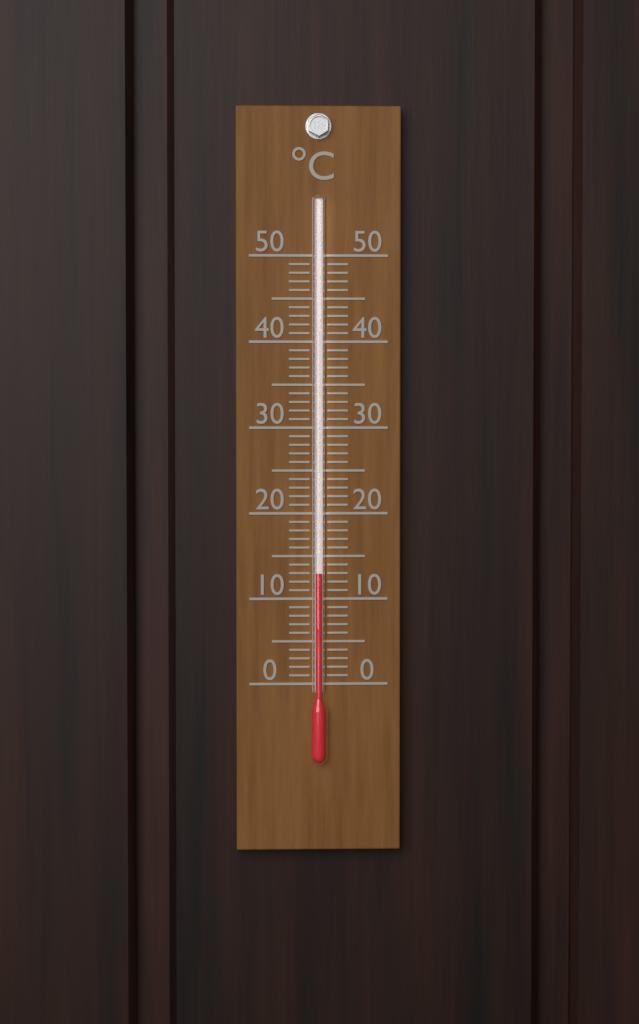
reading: 13 °C
